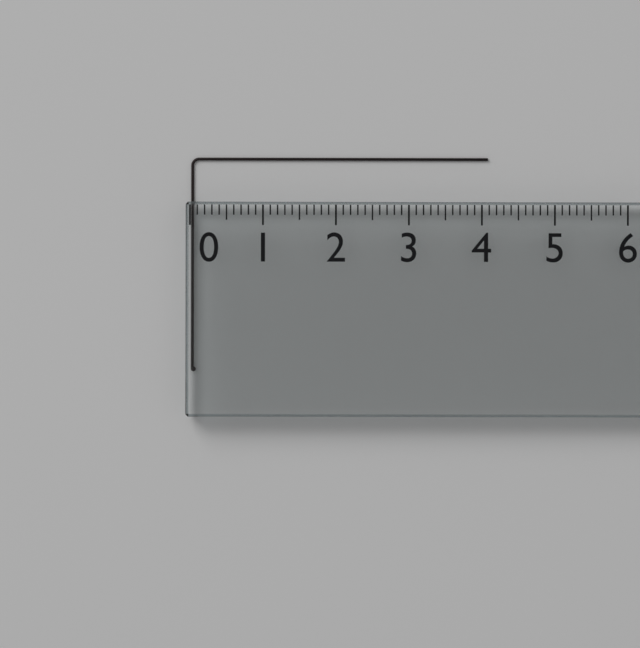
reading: 4.1 (no unit)
